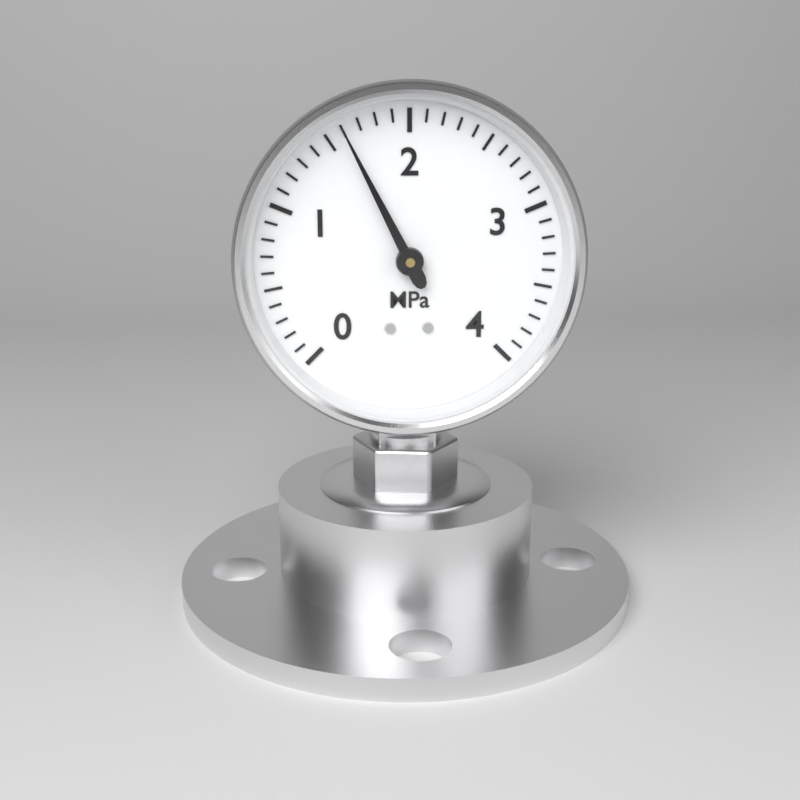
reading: 1.6 MPa
